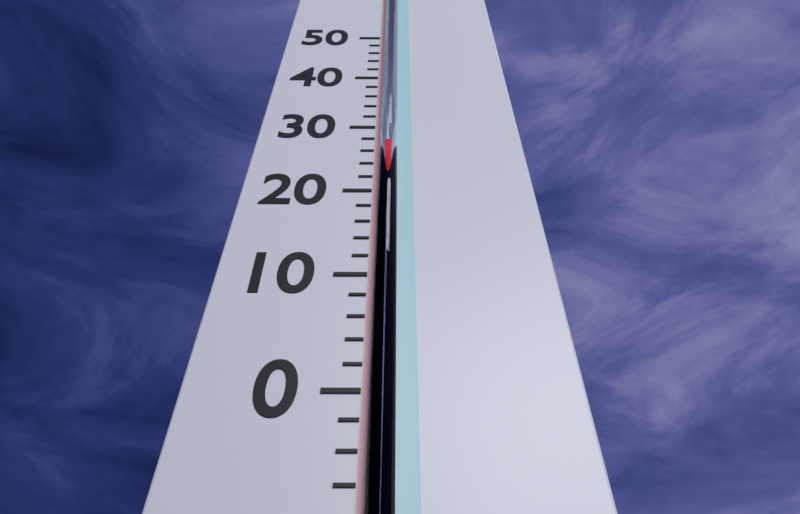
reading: 26 °C
